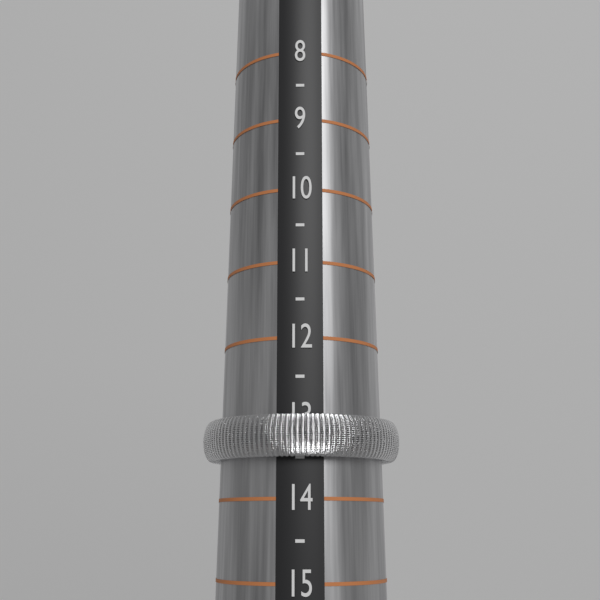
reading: 13.5 (no unit)
